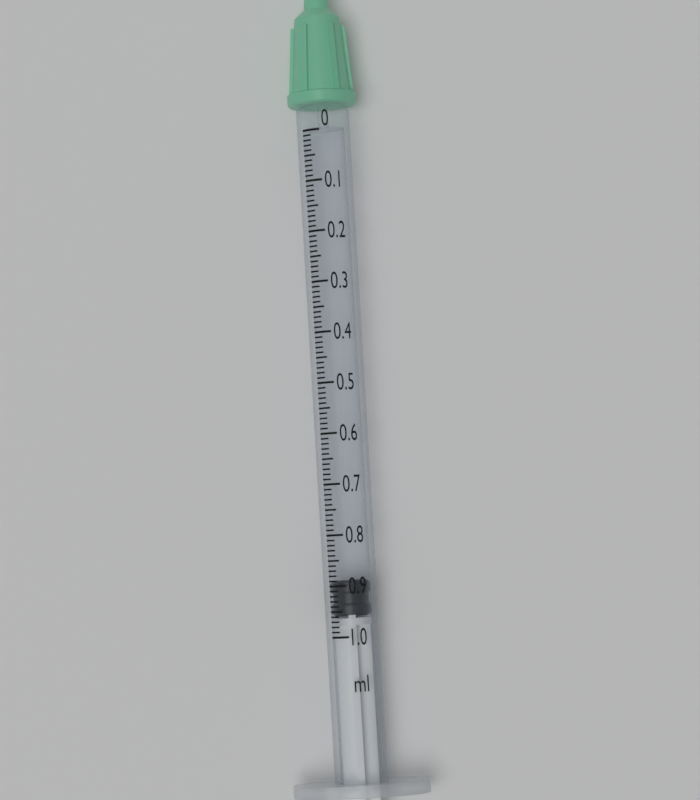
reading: 0.89 ml
